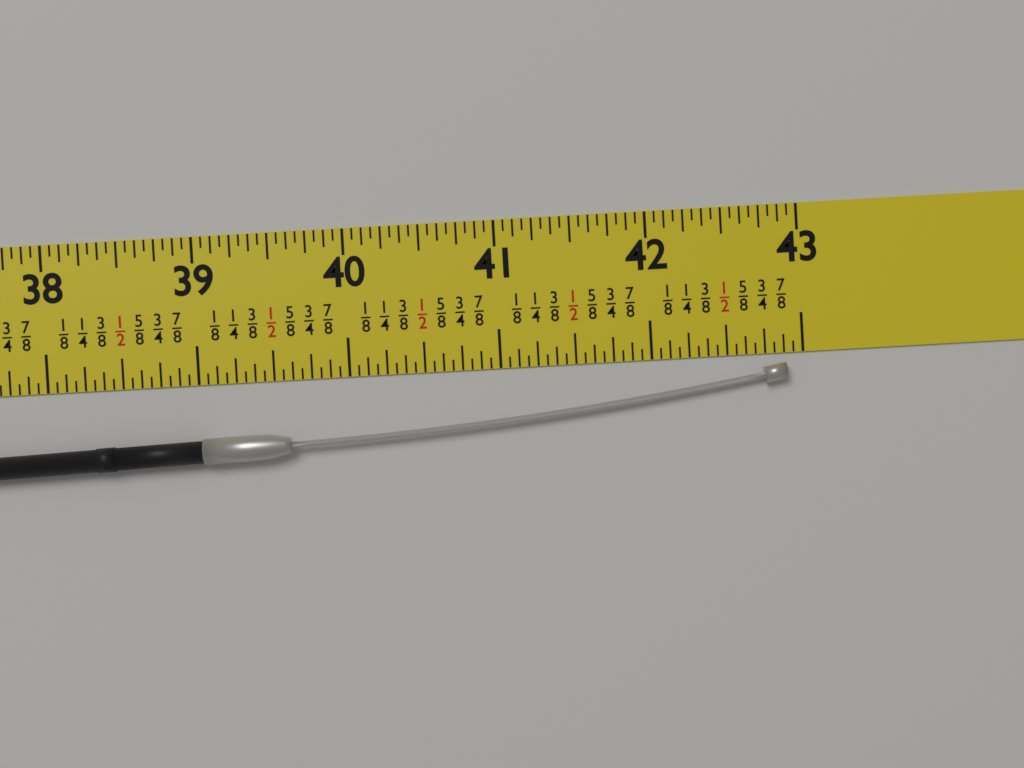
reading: 42.8750 in
